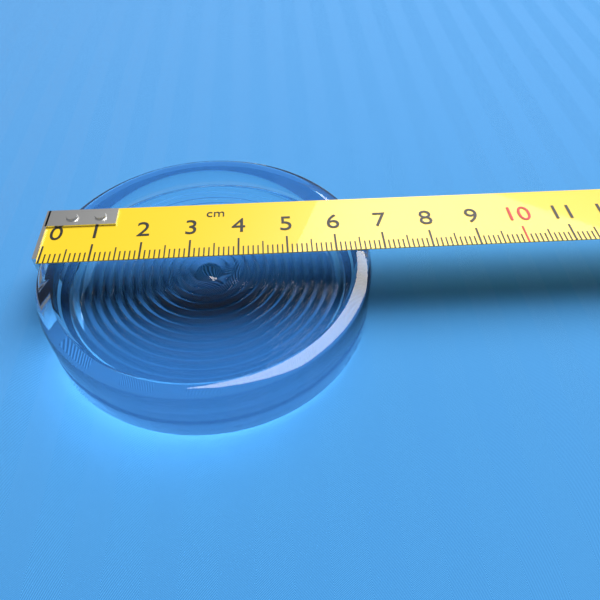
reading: 6.7 cm
